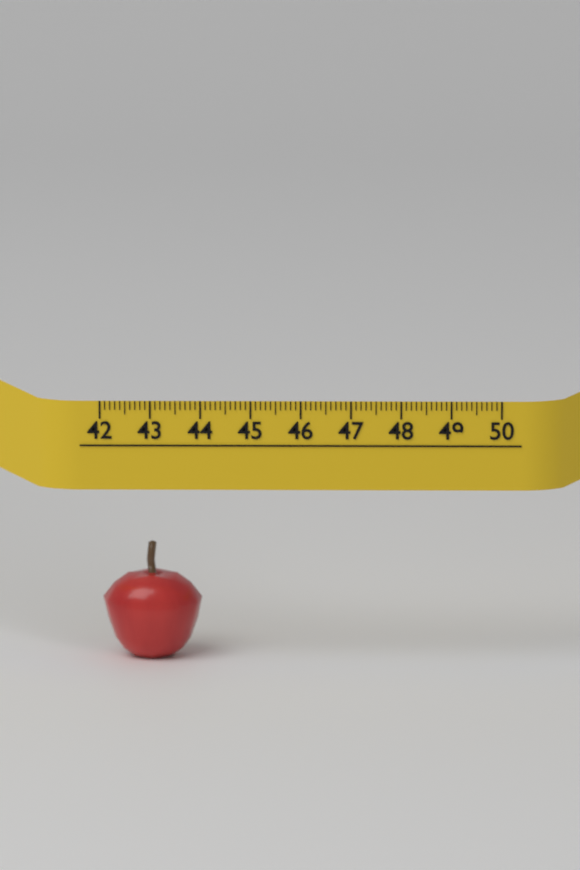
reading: 44.0 (no unit)
